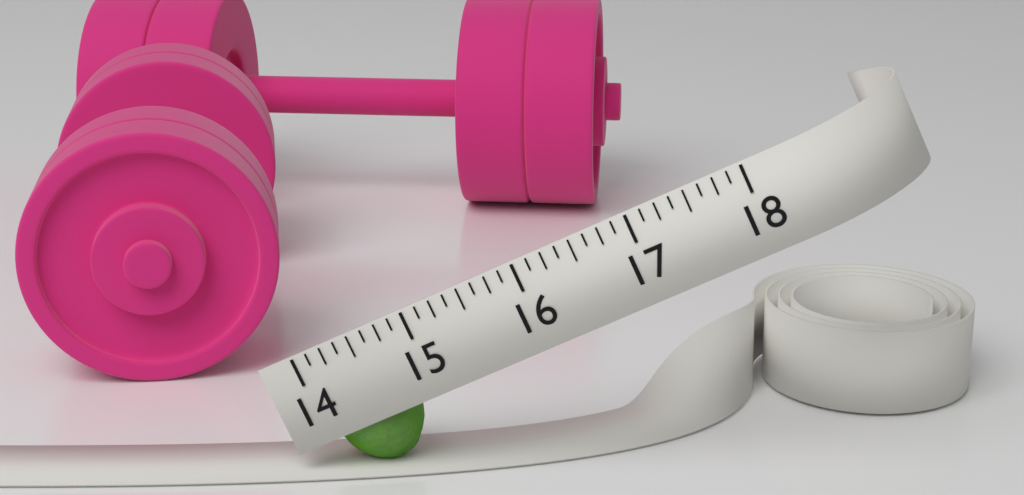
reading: 14.750 (no unit)
